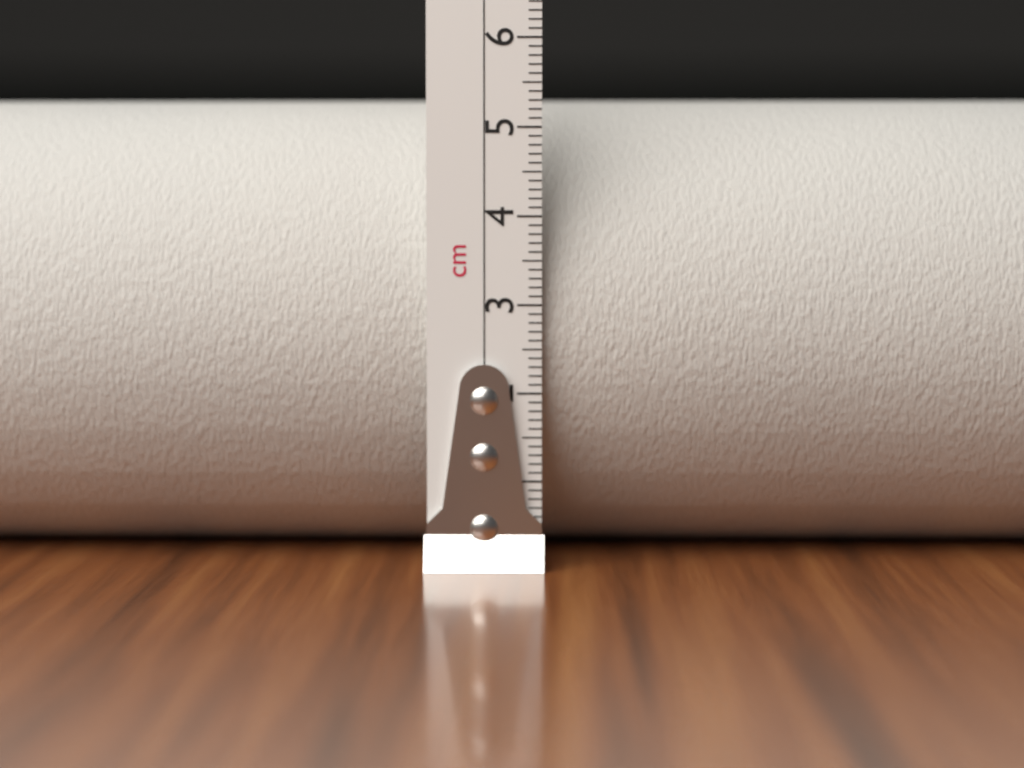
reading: 5.4 cm
